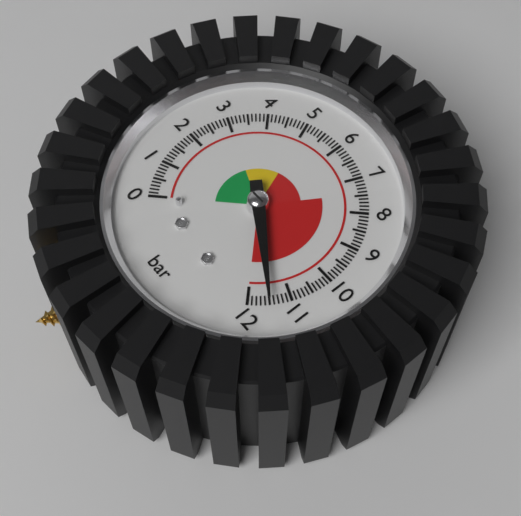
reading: 11.5 bar
